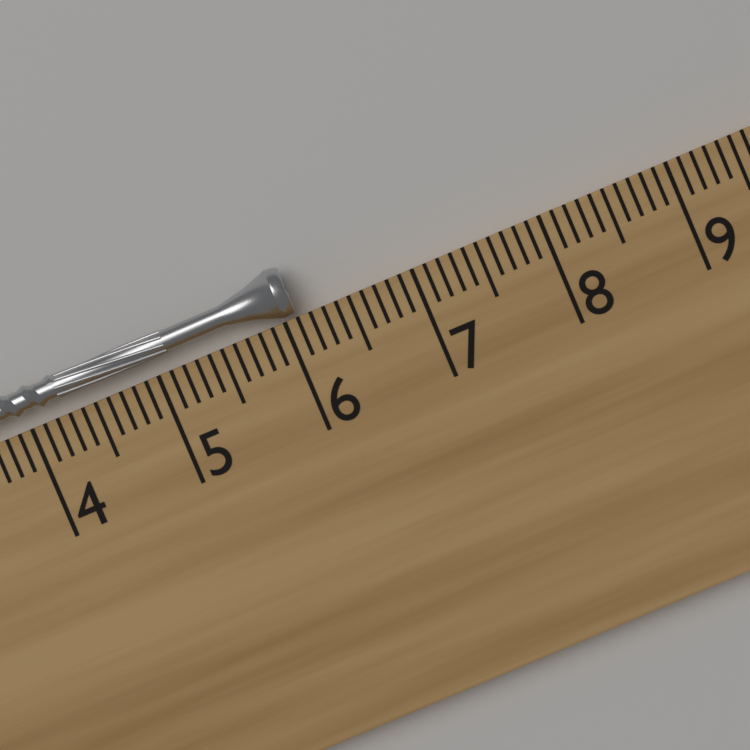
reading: 6.1 cm
